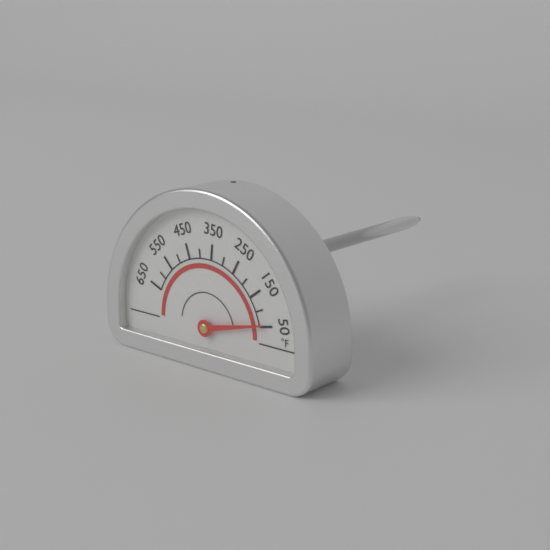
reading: 55 °F
